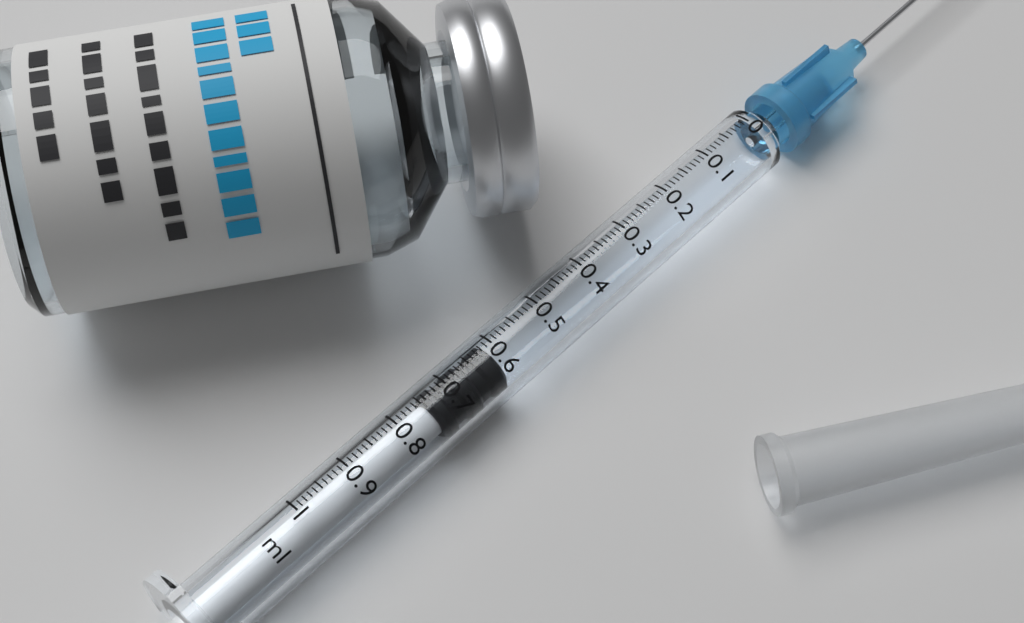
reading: 0.61 ml
